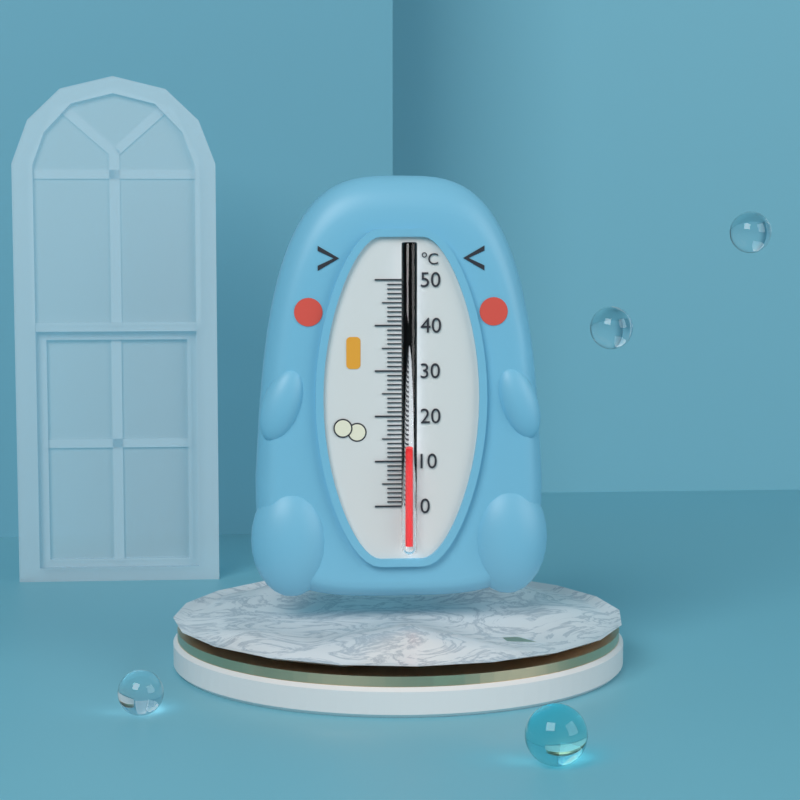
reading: 13 °C
